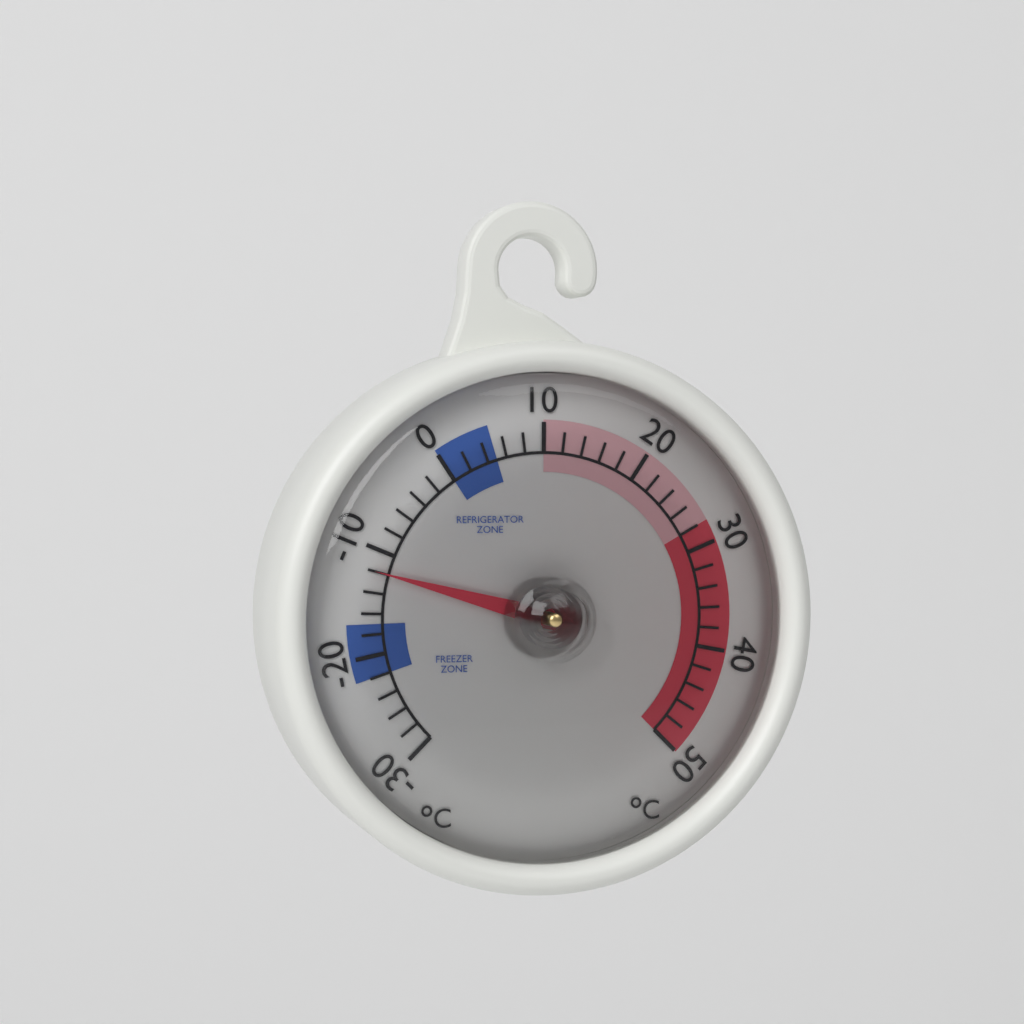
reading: -12 °C
